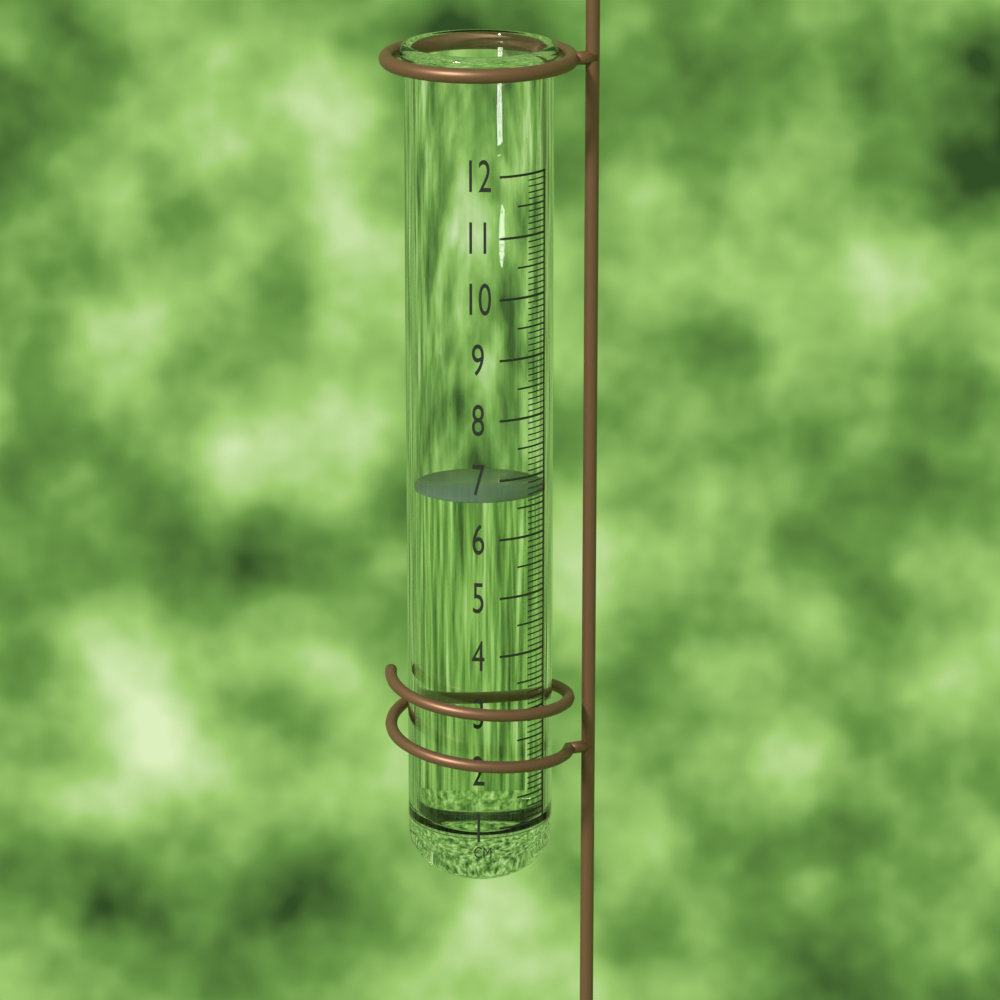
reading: 6.7 cm
